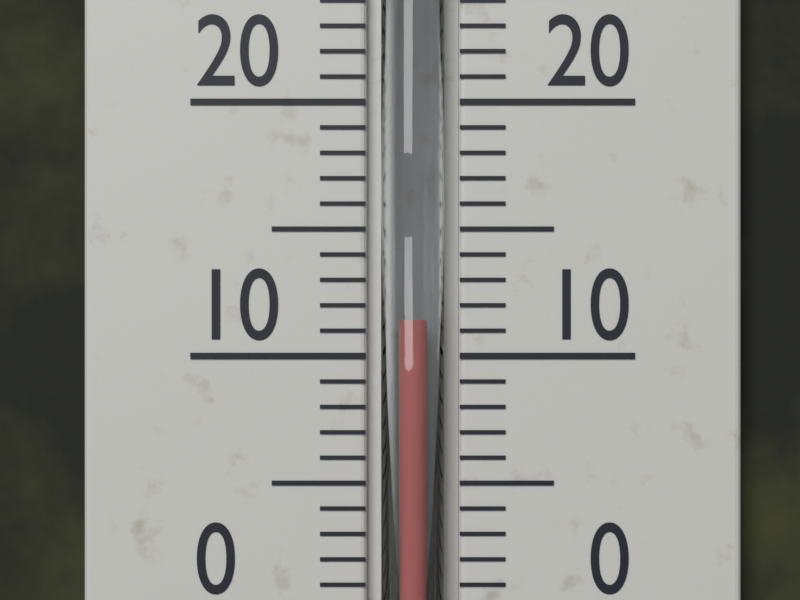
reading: 11.5 °C
